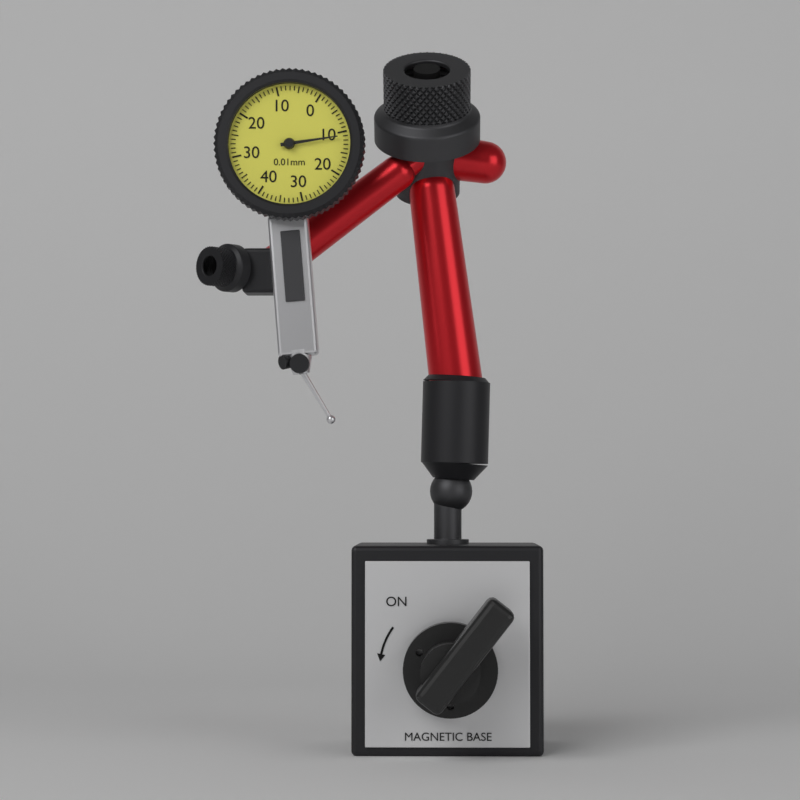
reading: 0.11 mm
